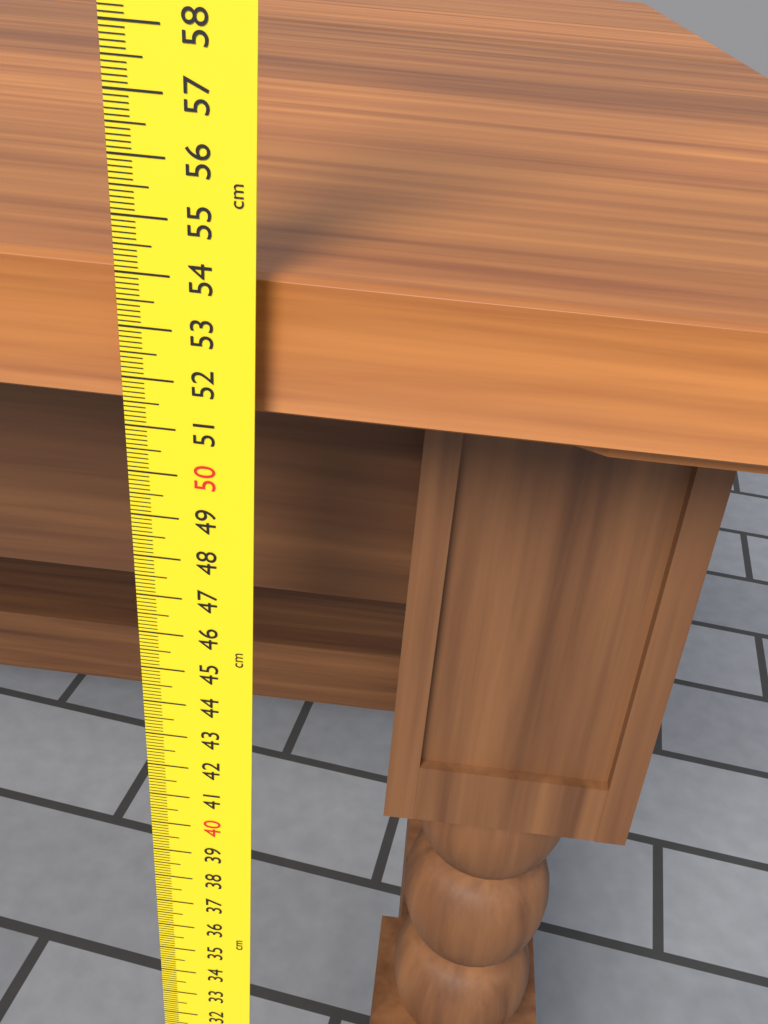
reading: 54.0 cm
